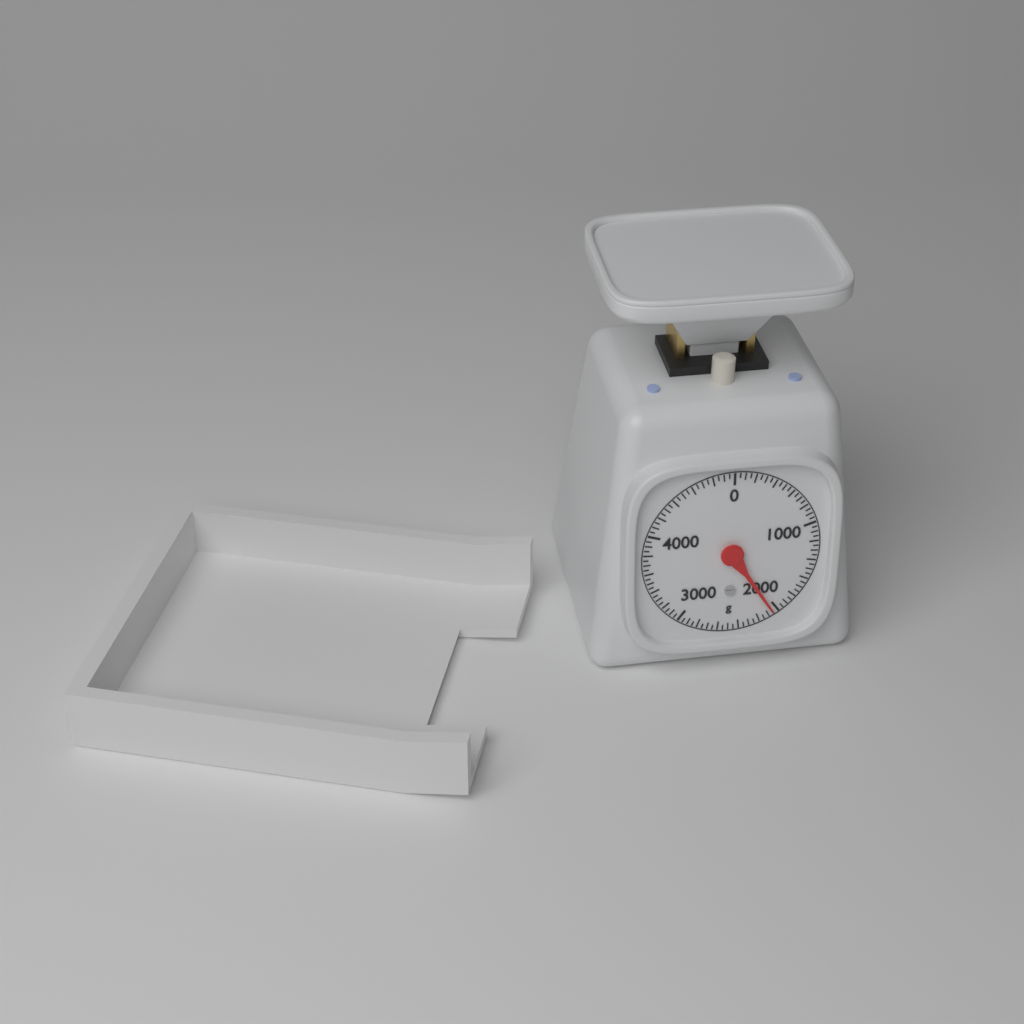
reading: 2050 g
